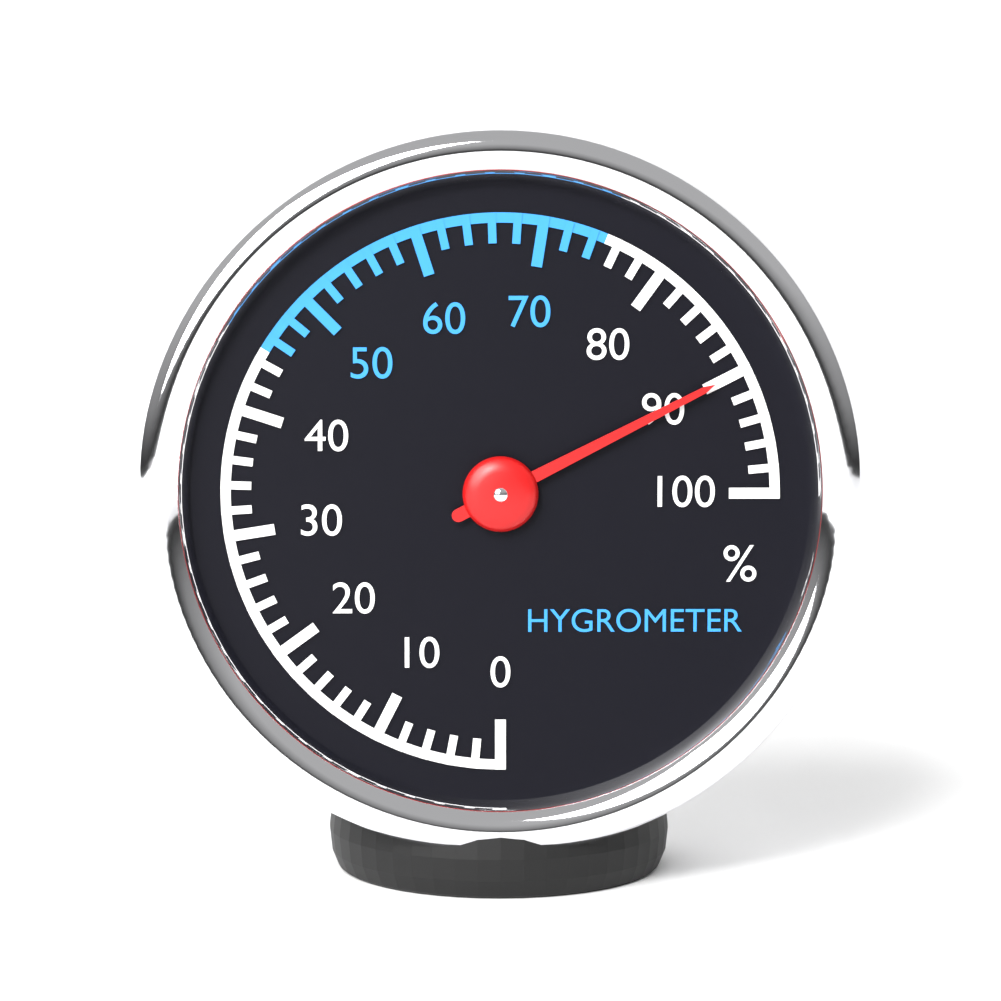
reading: 90 %
